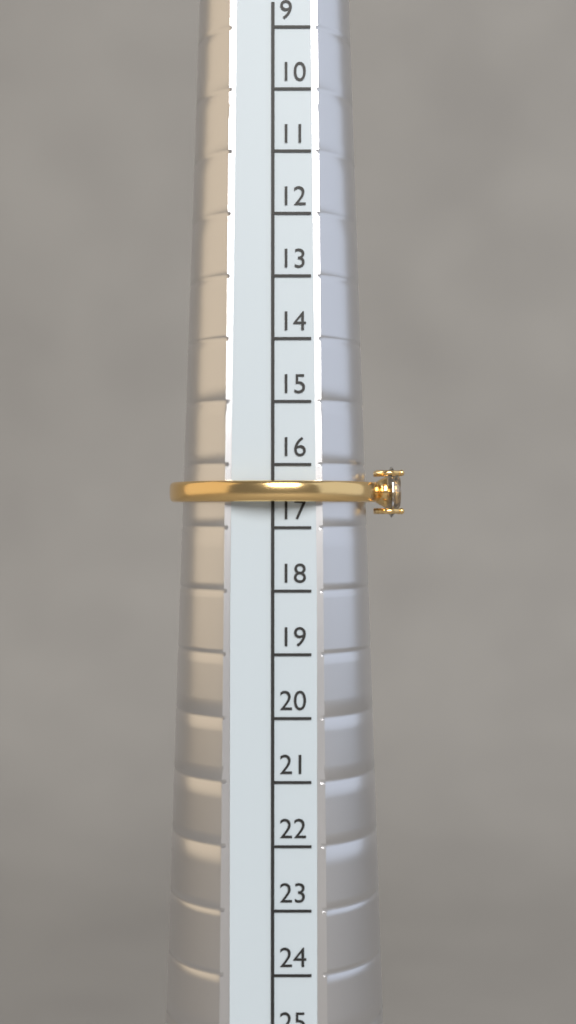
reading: 16.6 (no unit)
